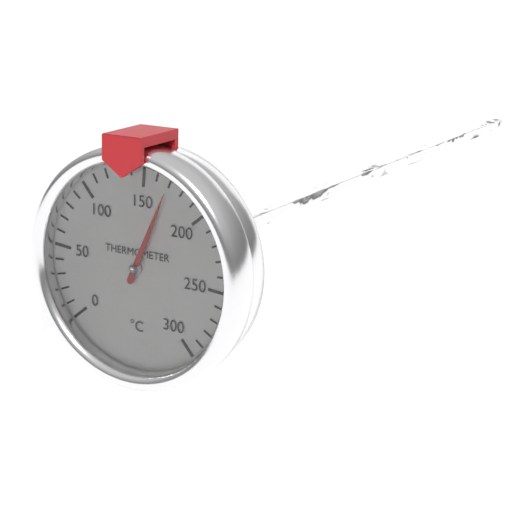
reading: 170 °C
